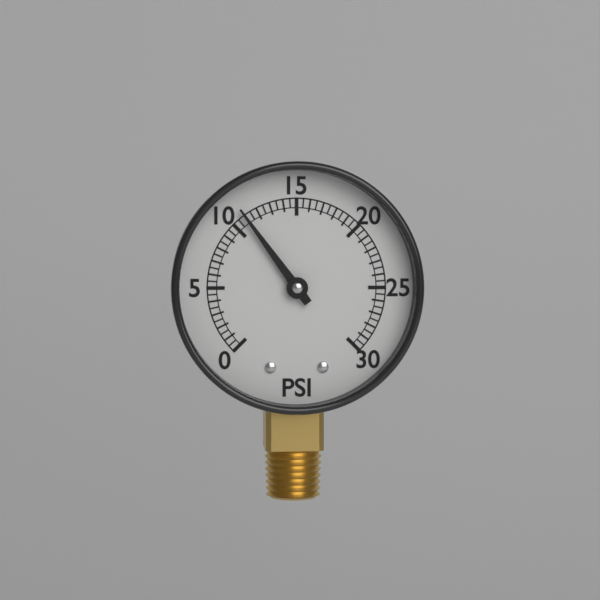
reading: 11.0 psi
